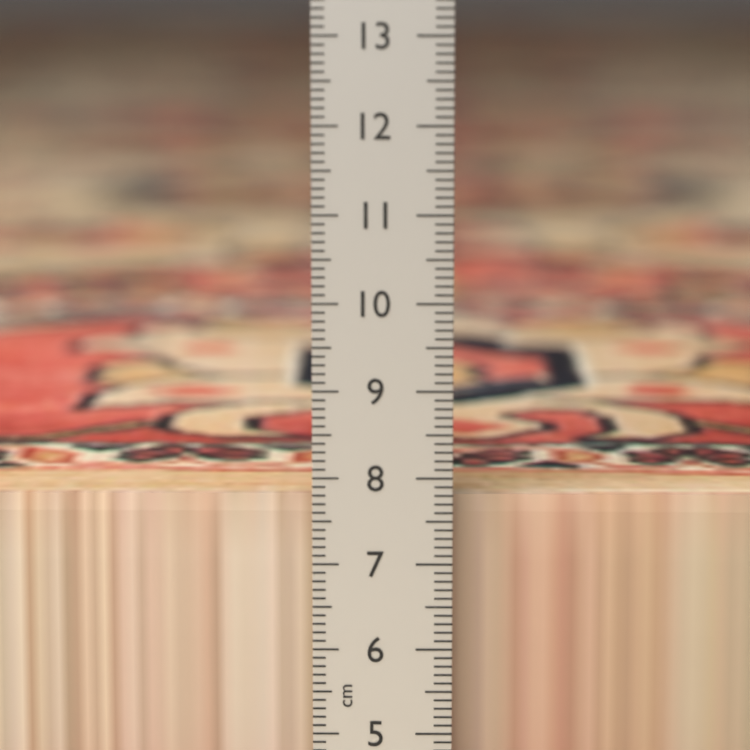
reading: 7.7 cm
